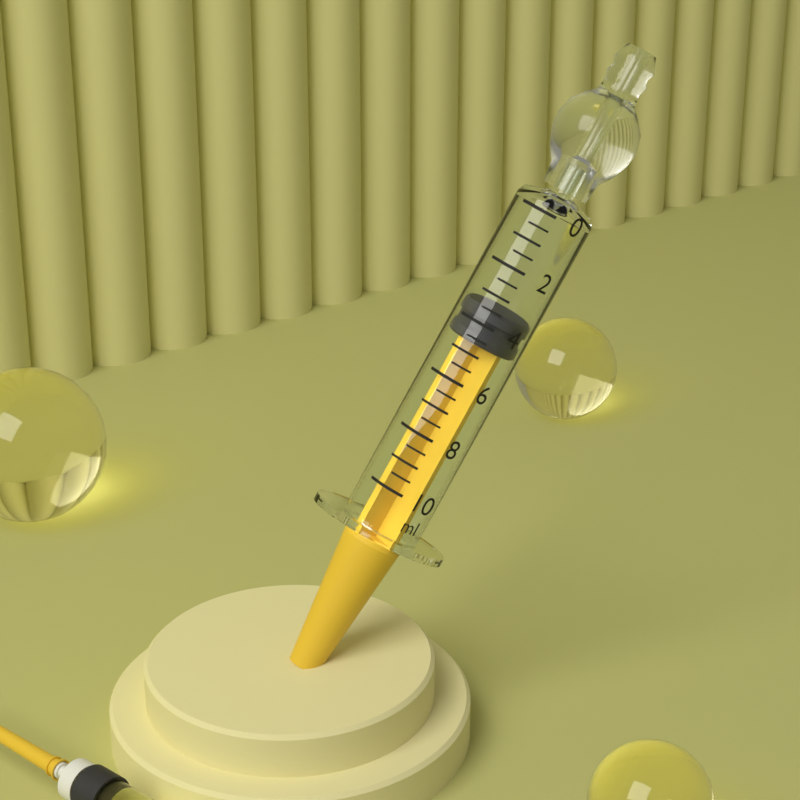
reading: 3.5 ml
